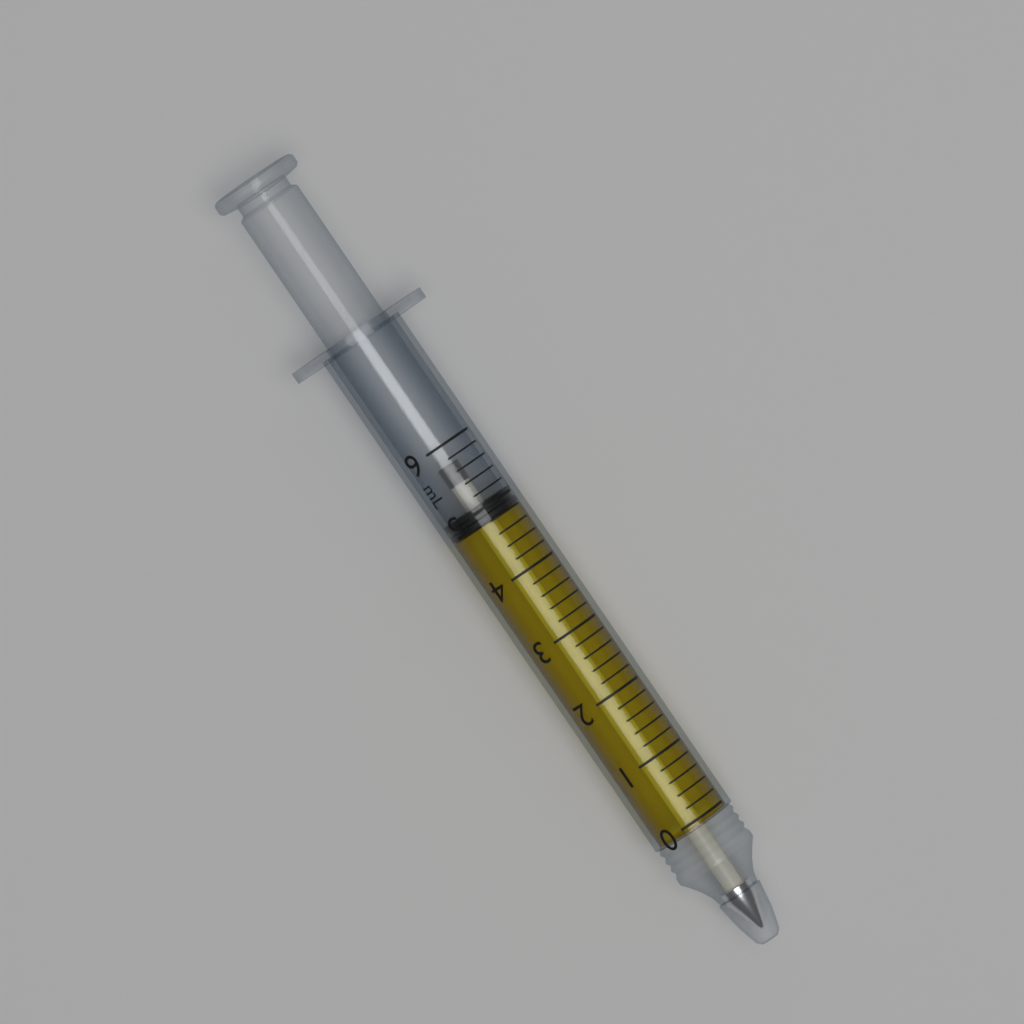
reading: 4.8 mL
